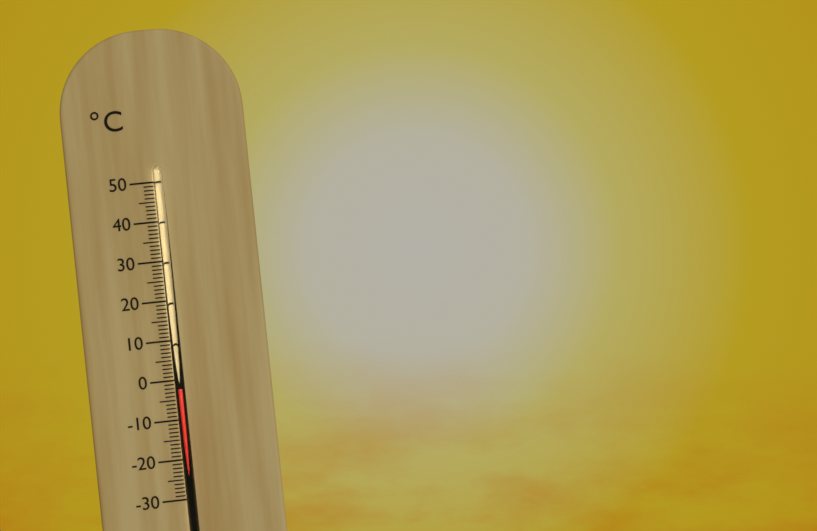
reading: -2 °C
